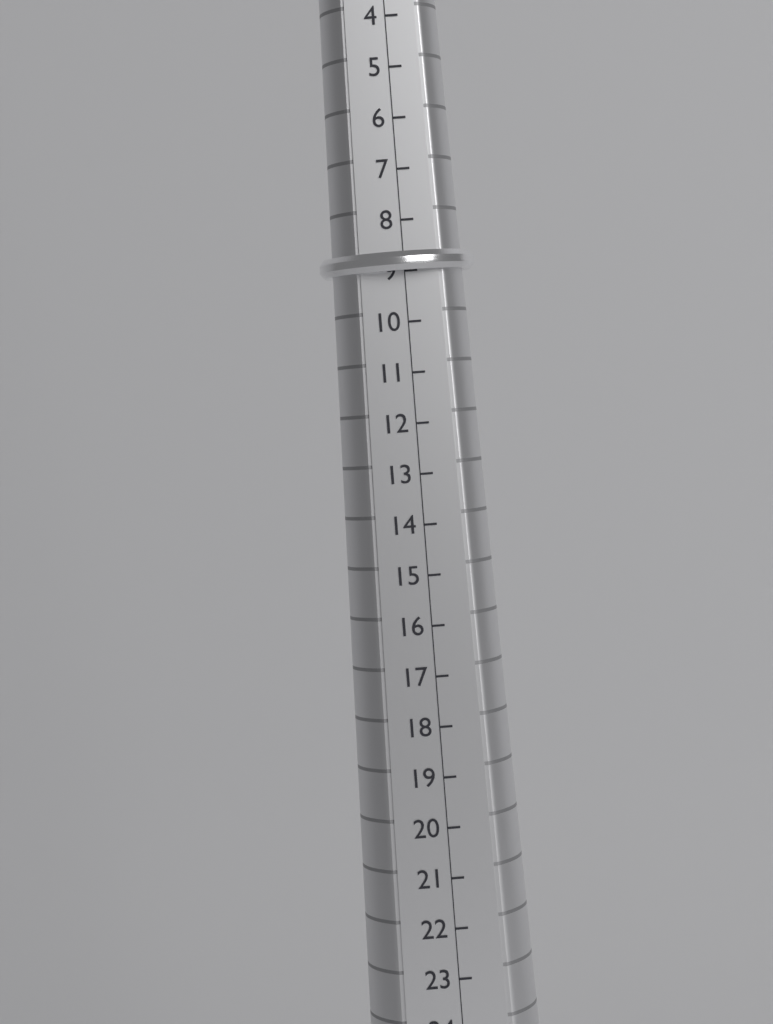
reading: 9 (no unit)
